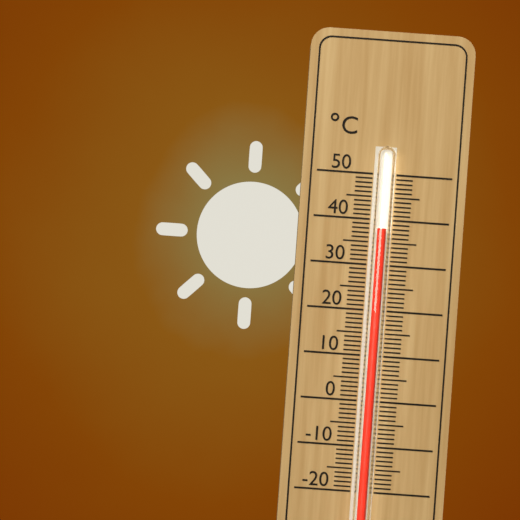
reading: 38 °C
